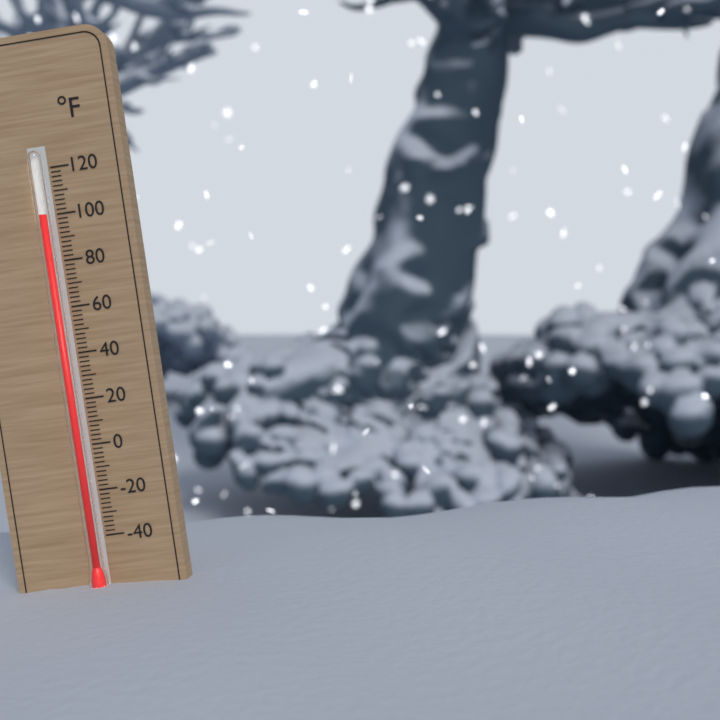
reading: 100 °F
